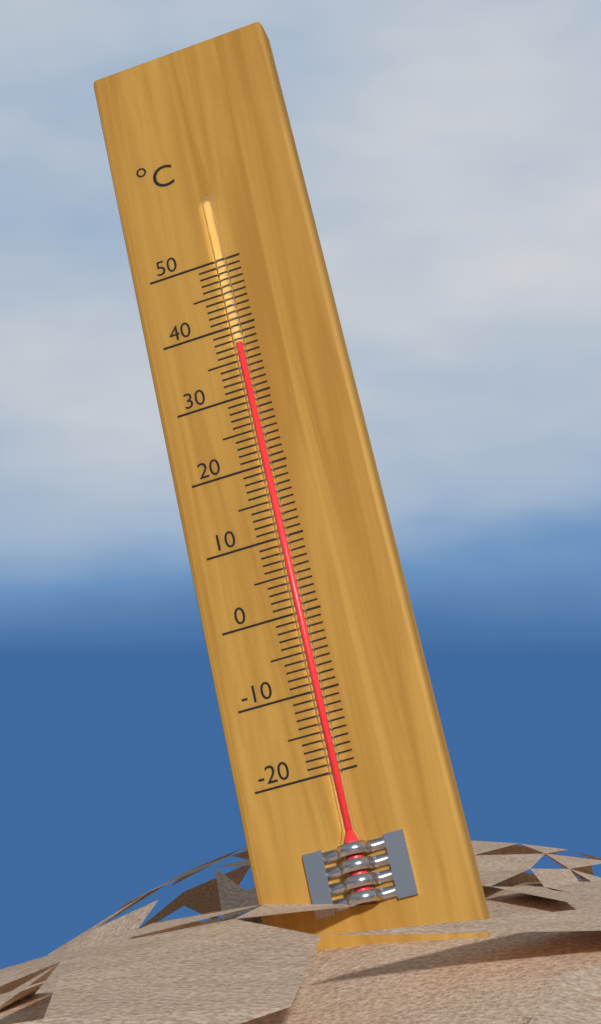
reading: 37 °C
